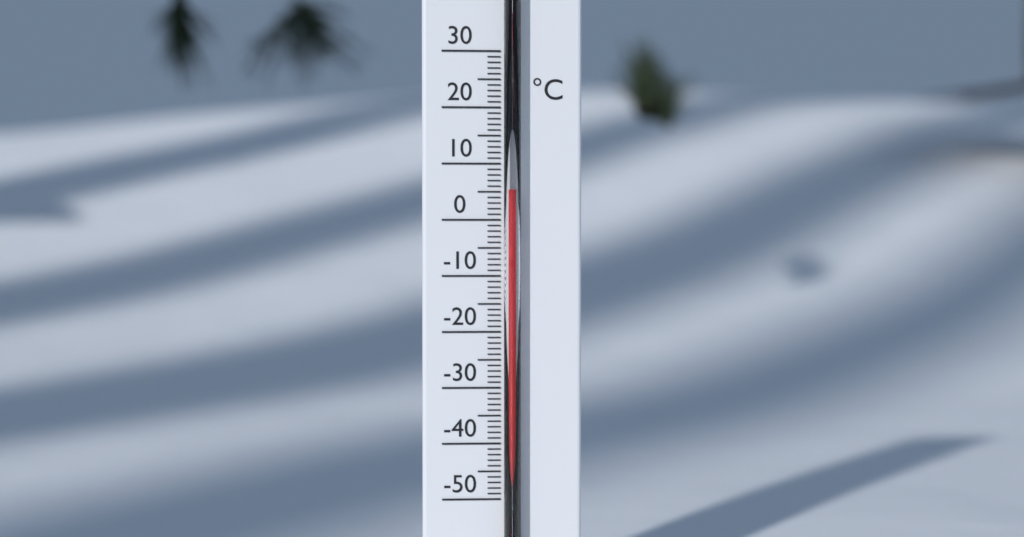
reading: 5 °C
